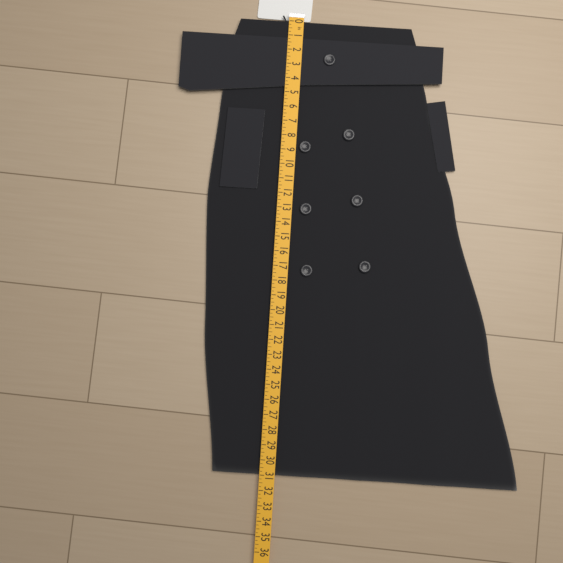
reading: 31.00 in
